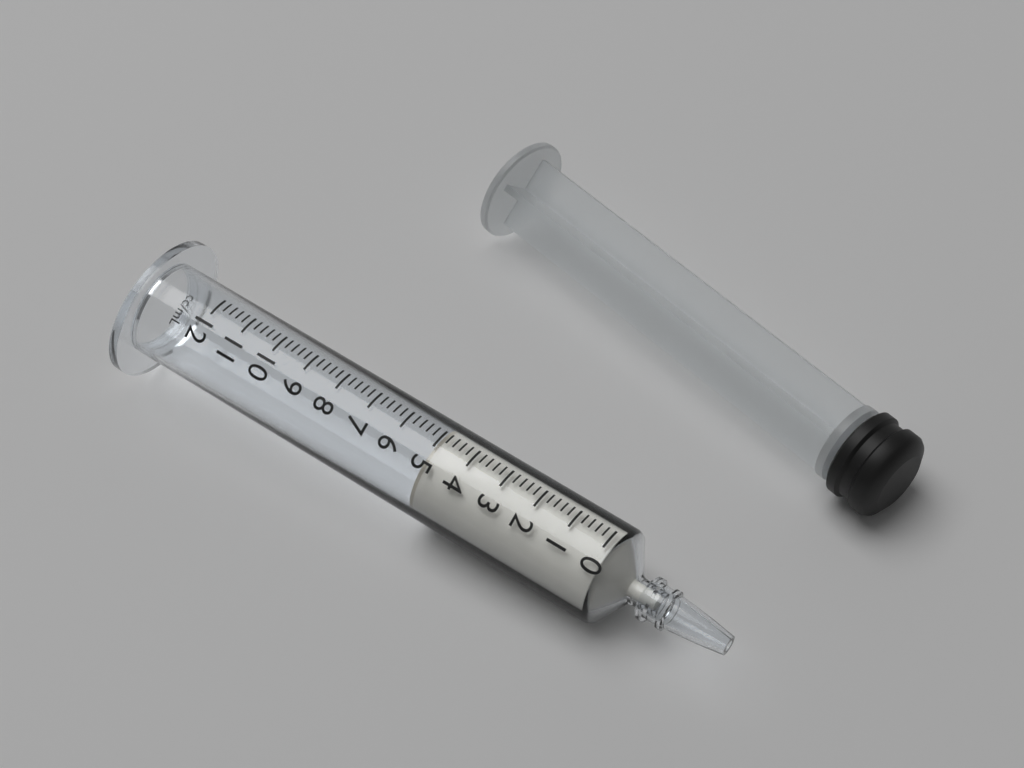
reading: 5.0 ml
